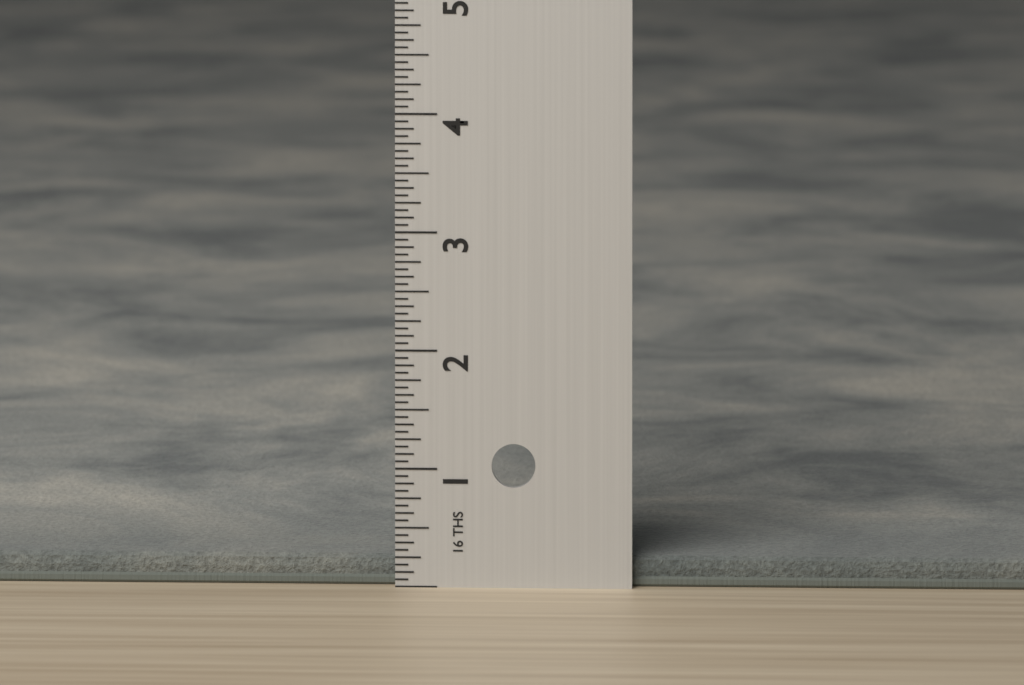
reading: 0.2500 in
